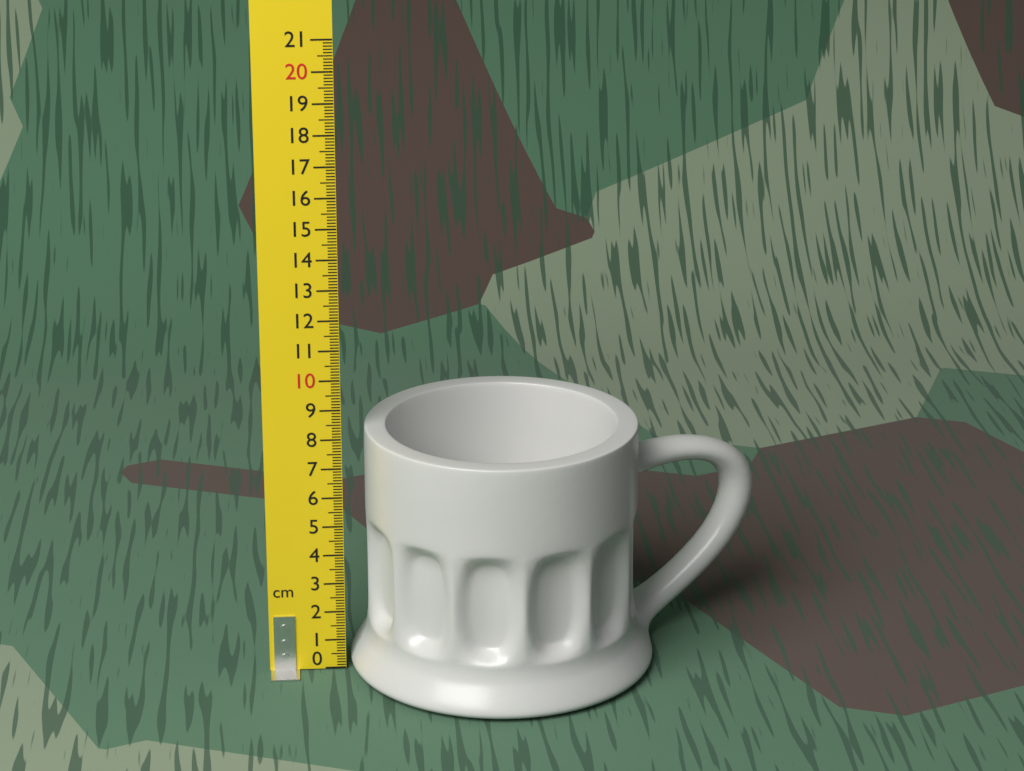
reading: 8.3 cm
